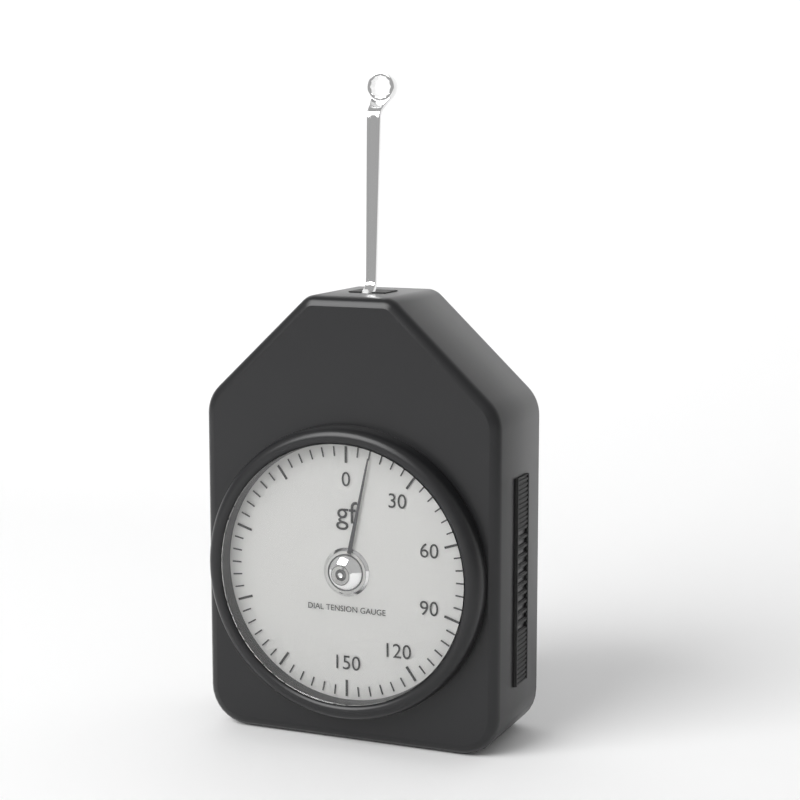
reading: 10 gf
